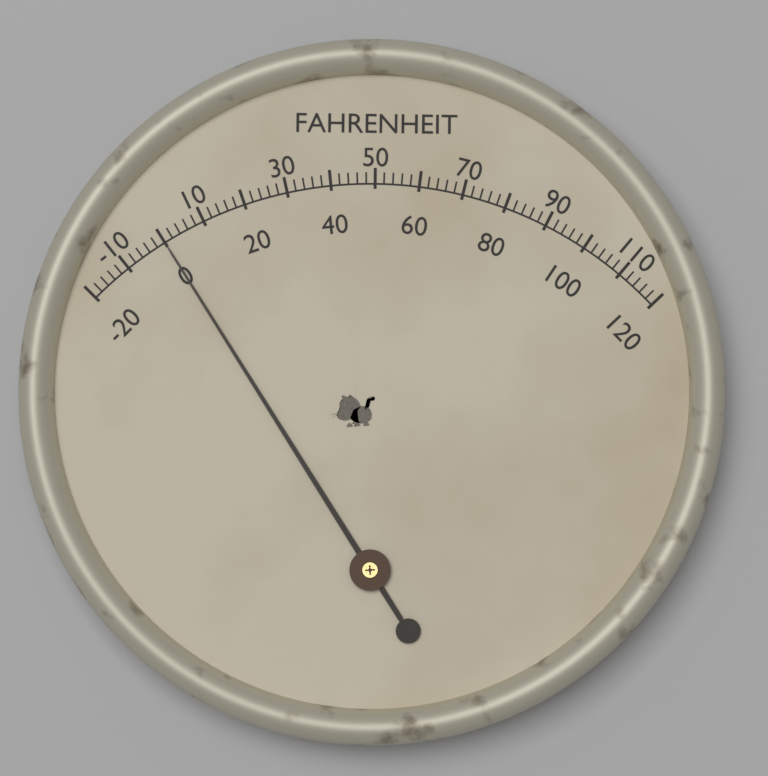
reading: 0 °F
